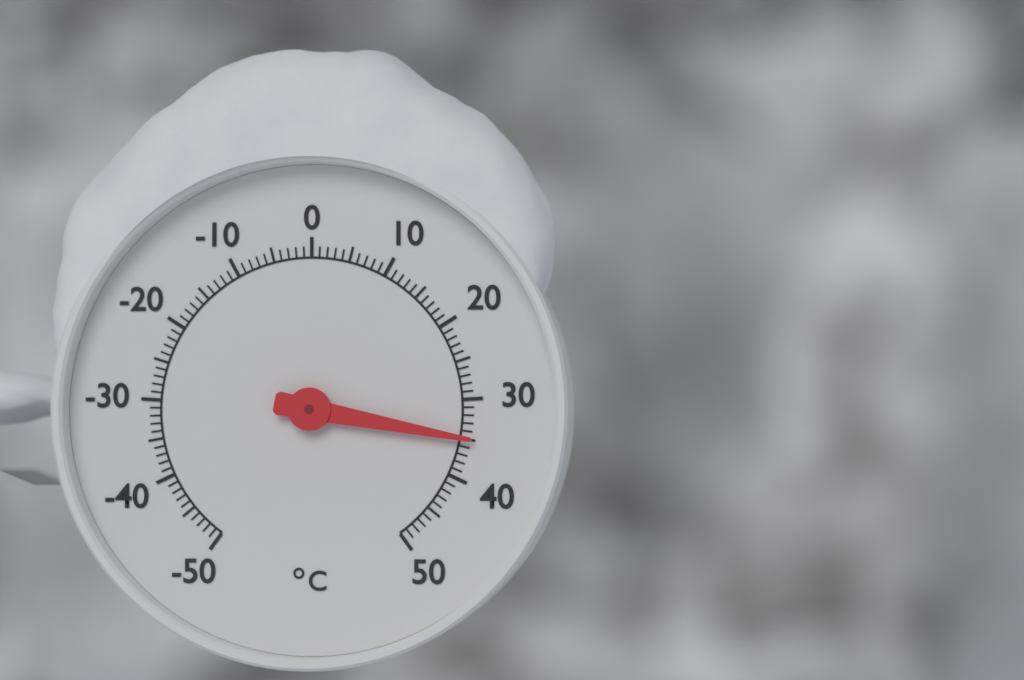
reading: 35 °C
